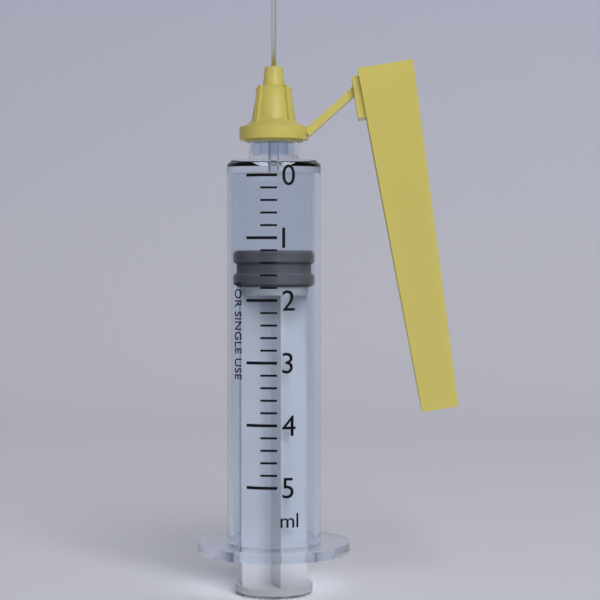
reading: 1.2 ml
